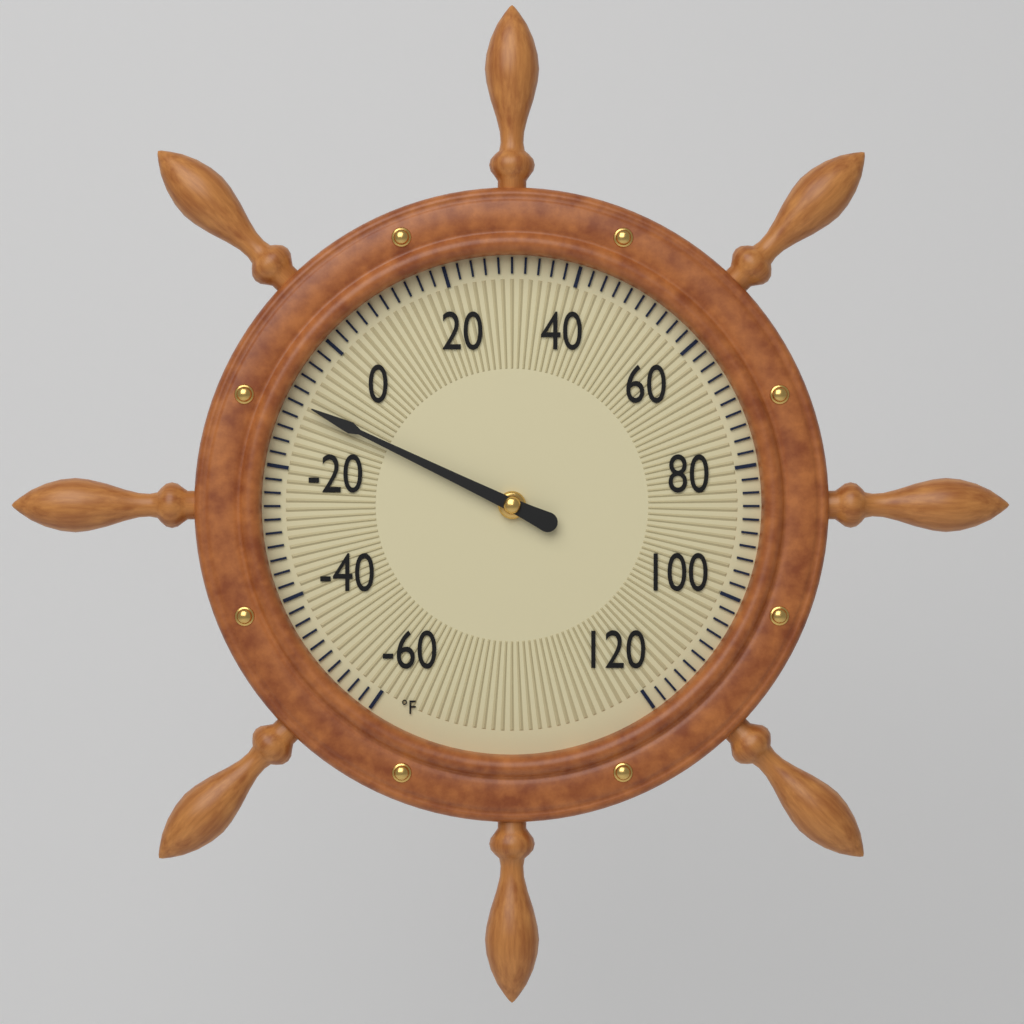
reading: -10 °F
